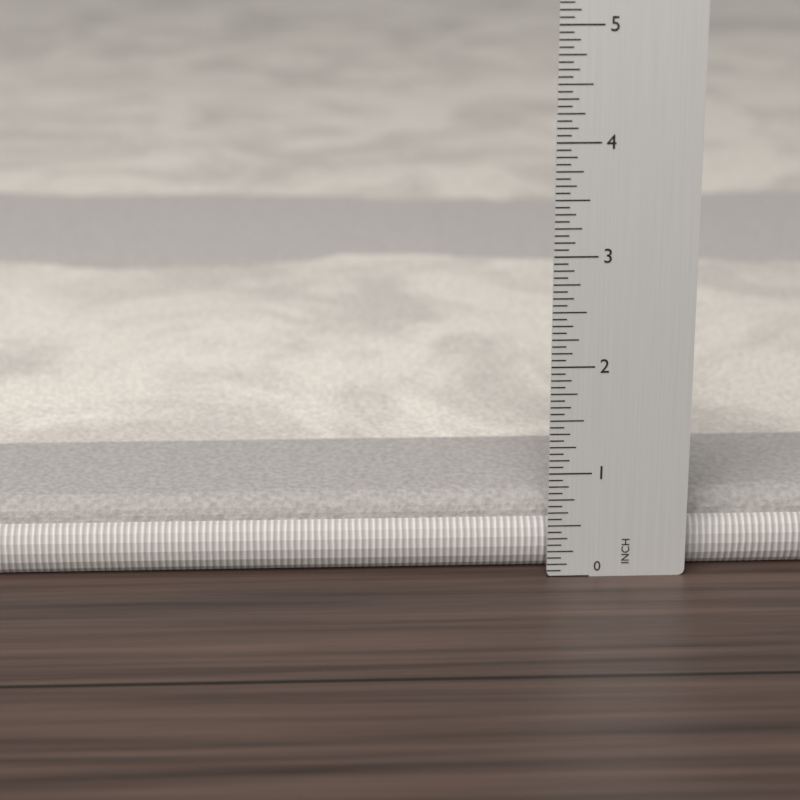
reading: 0.6875 in
